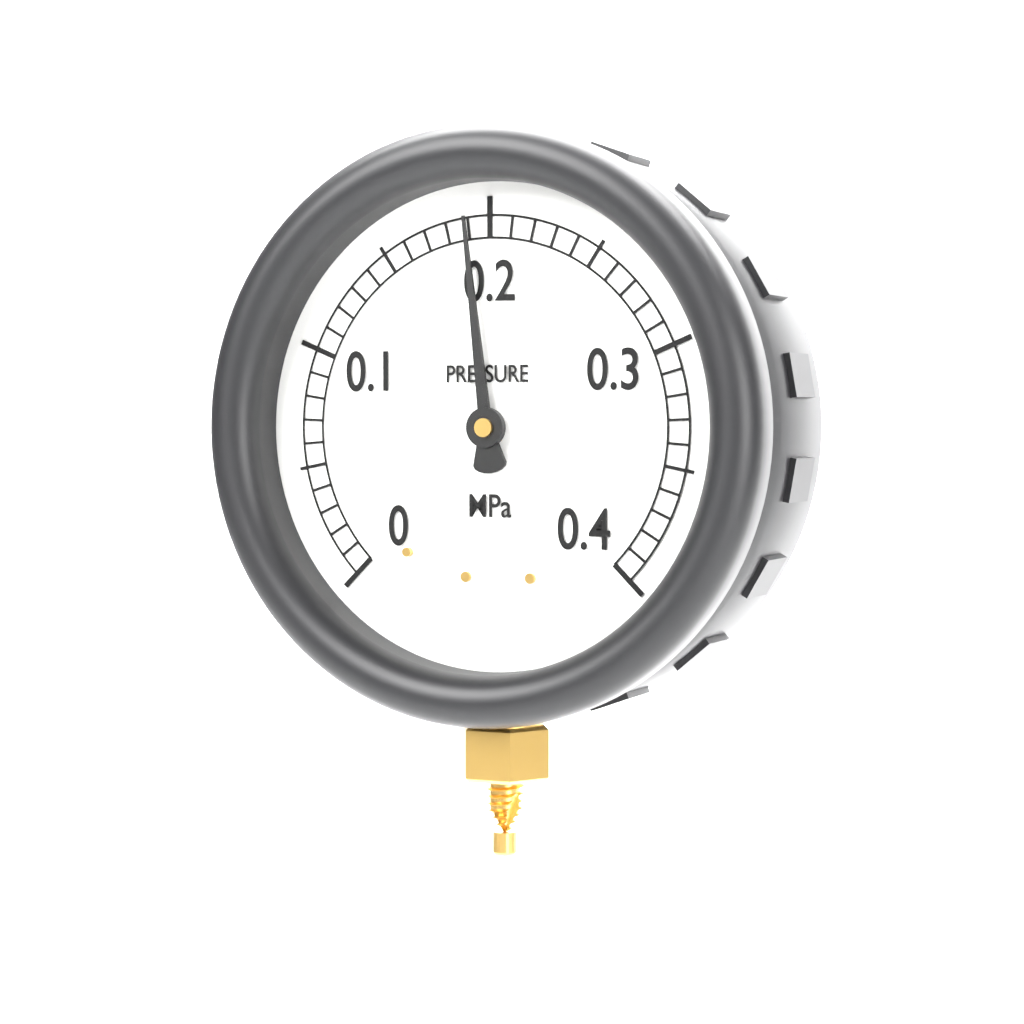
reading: 0.19 MPa
